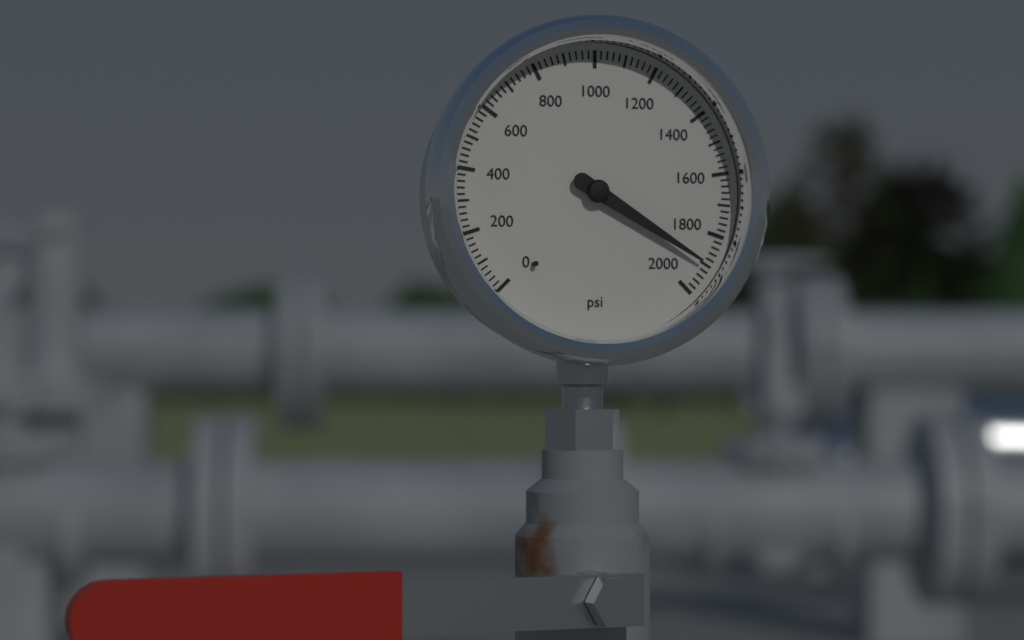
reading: 1900 psi
